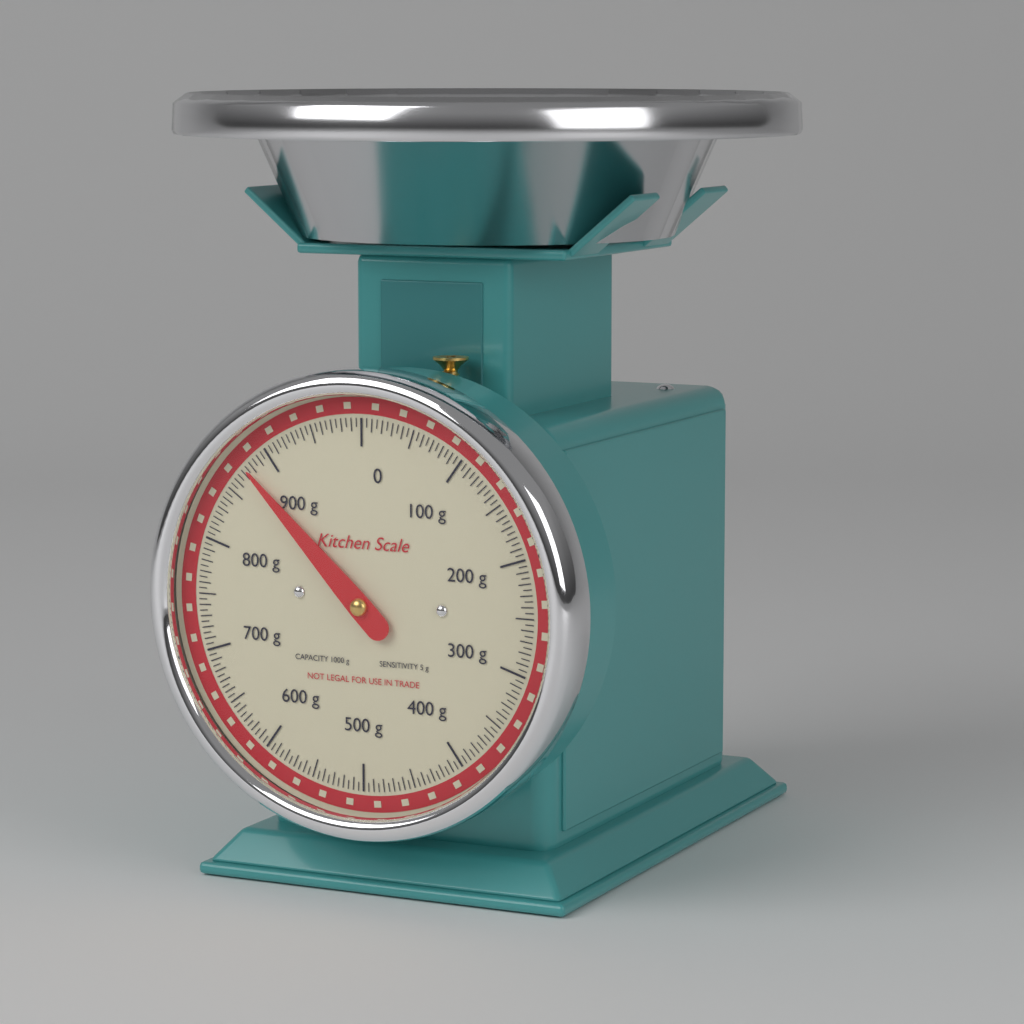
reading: 875 g
